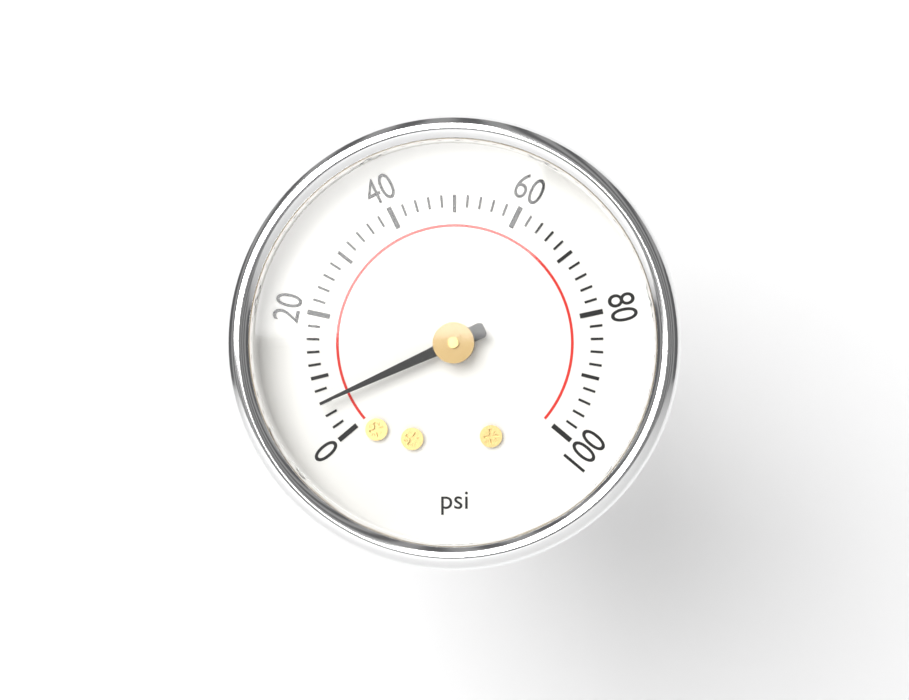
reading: 6 psi
